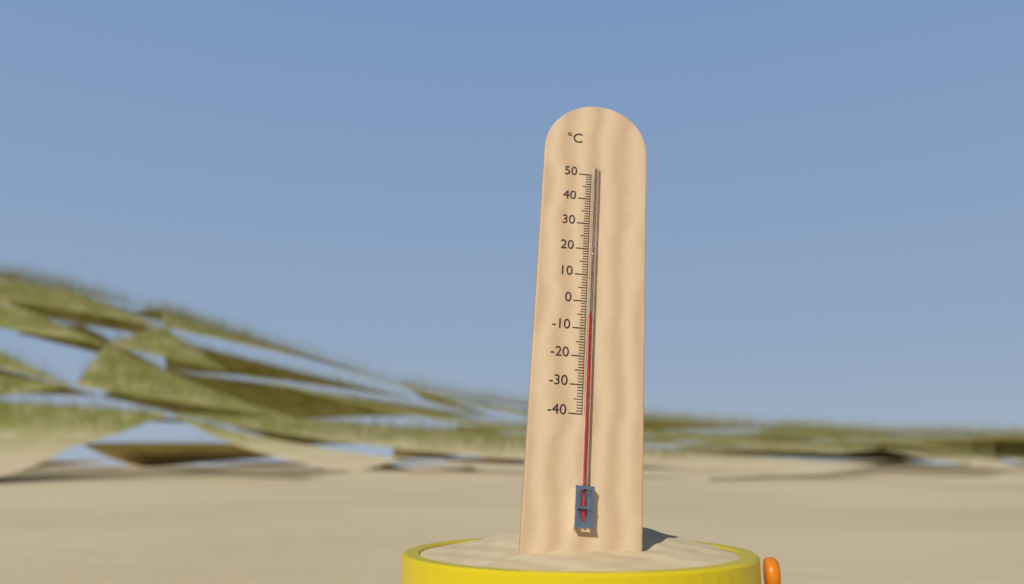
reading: -5 °C
